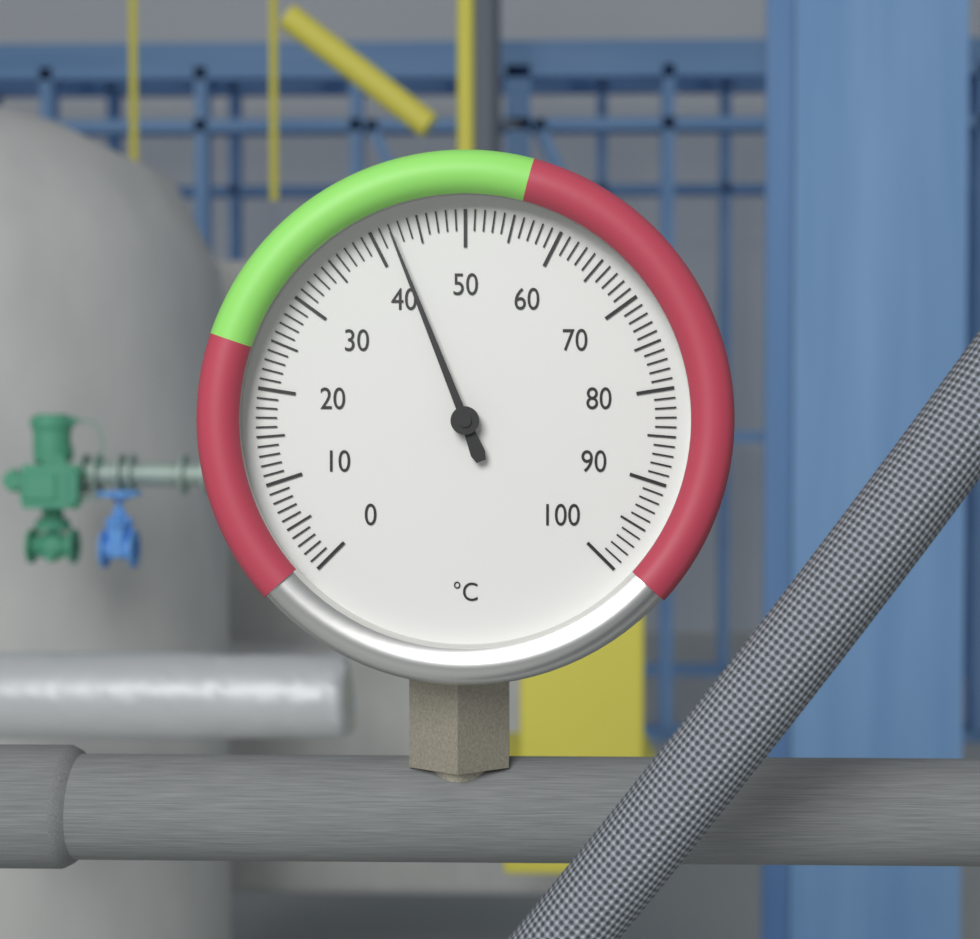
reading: 42 °C
